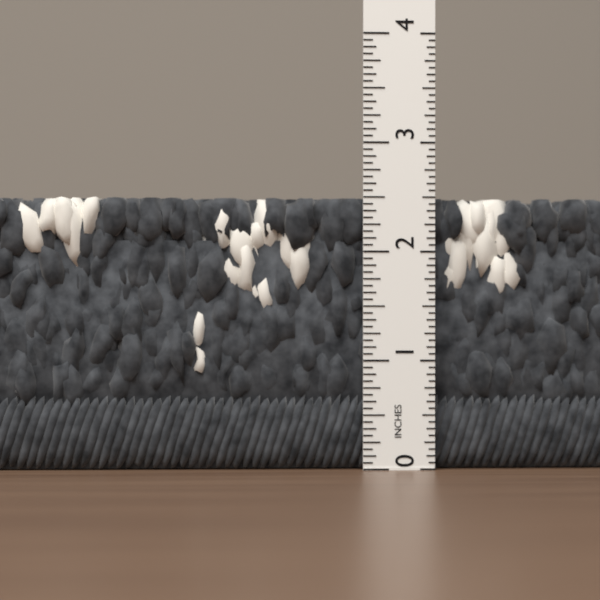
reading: 2.5000 in
